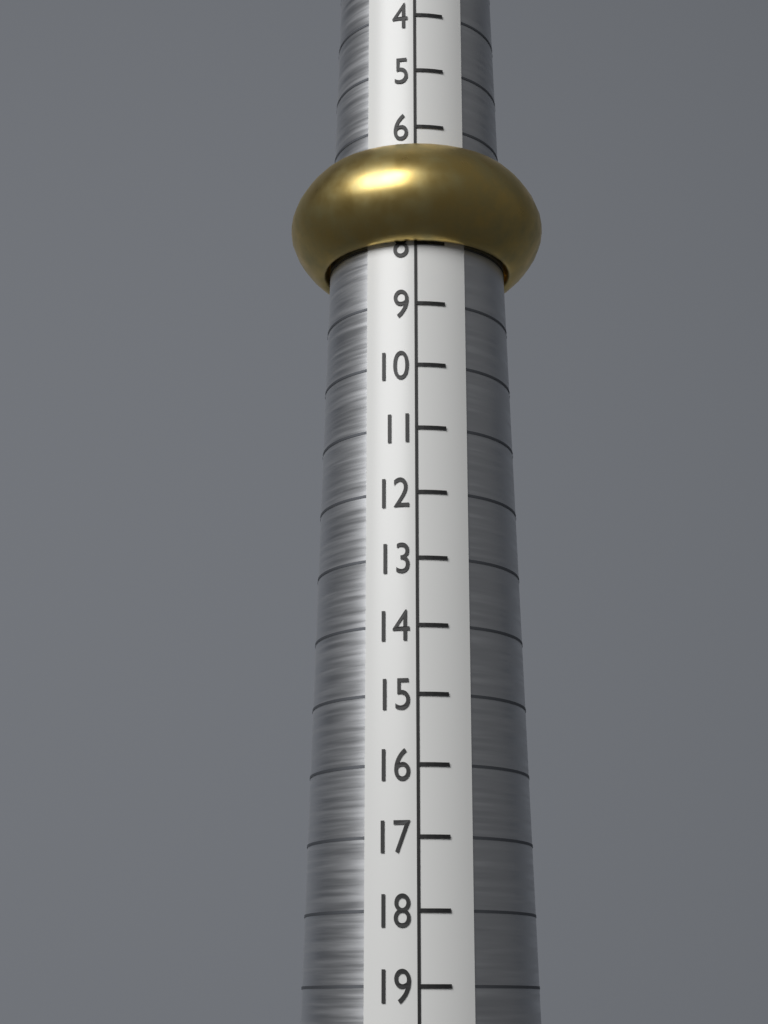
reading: 8 (no unit)
